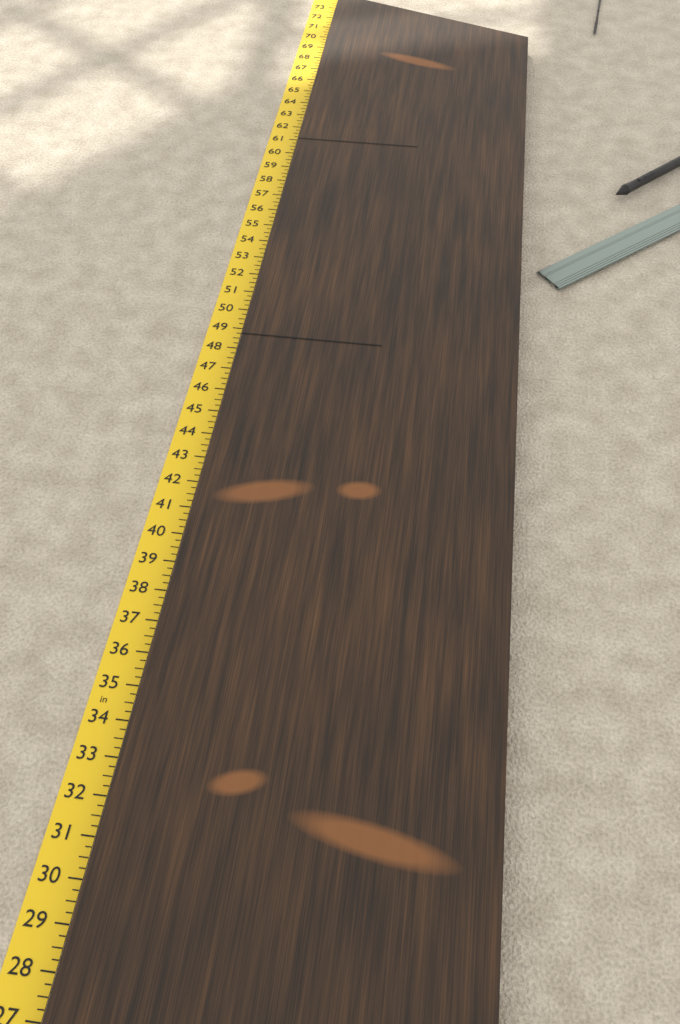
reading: 73.00 in
